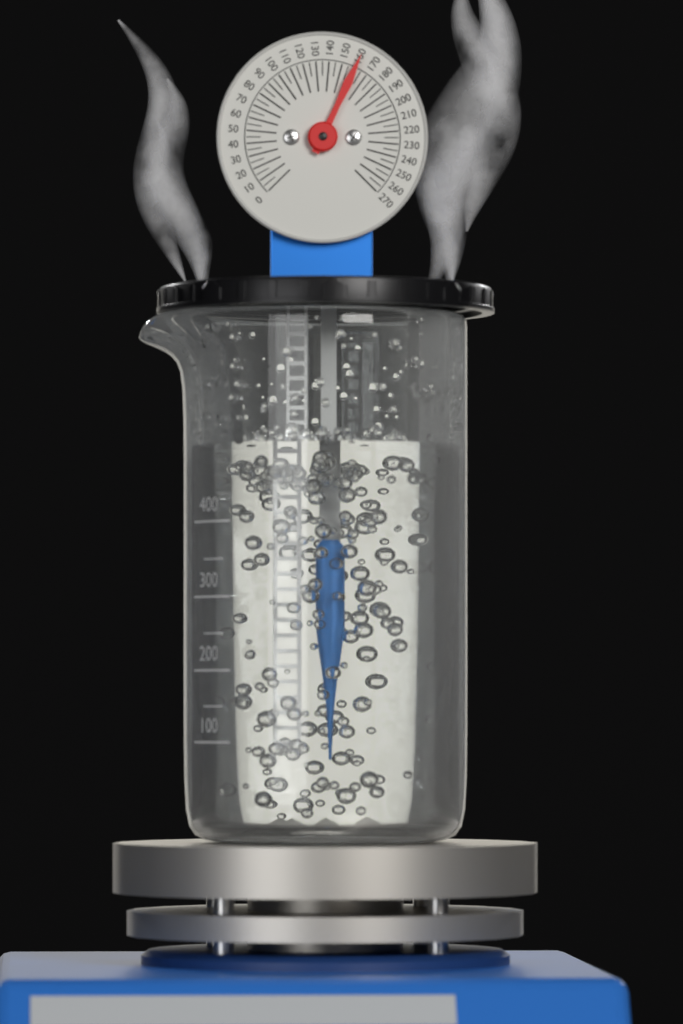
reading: 160 (no unit)
